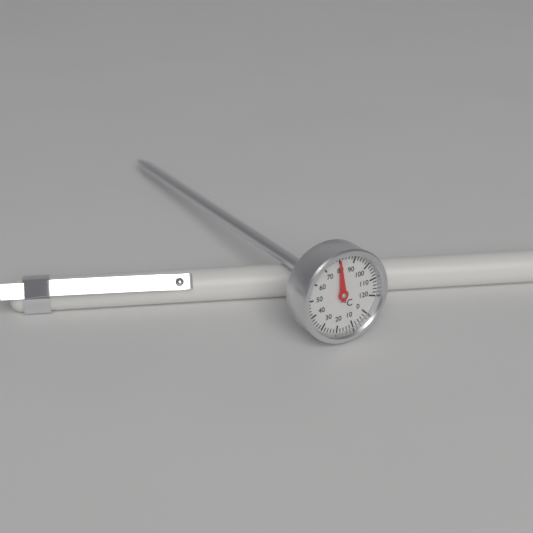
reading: 80 °C
